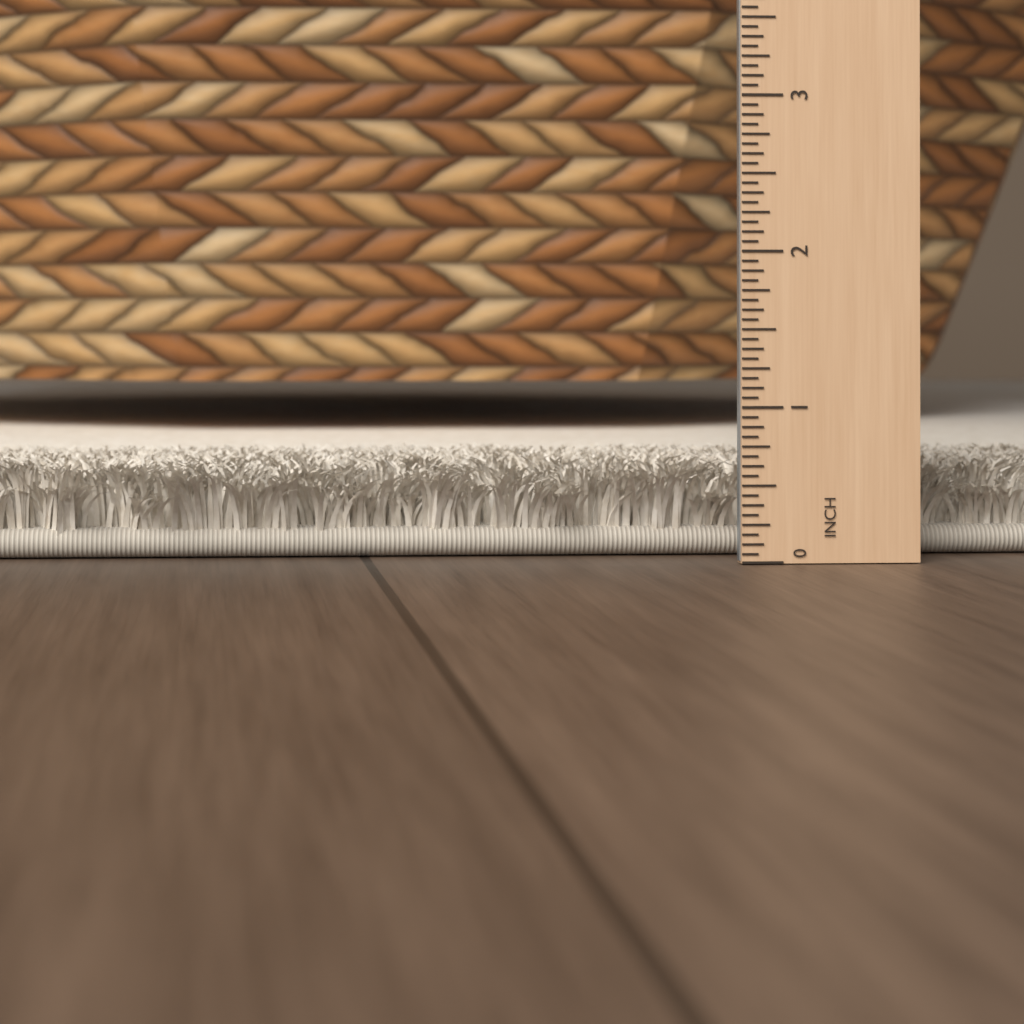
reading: 0.6250 in
